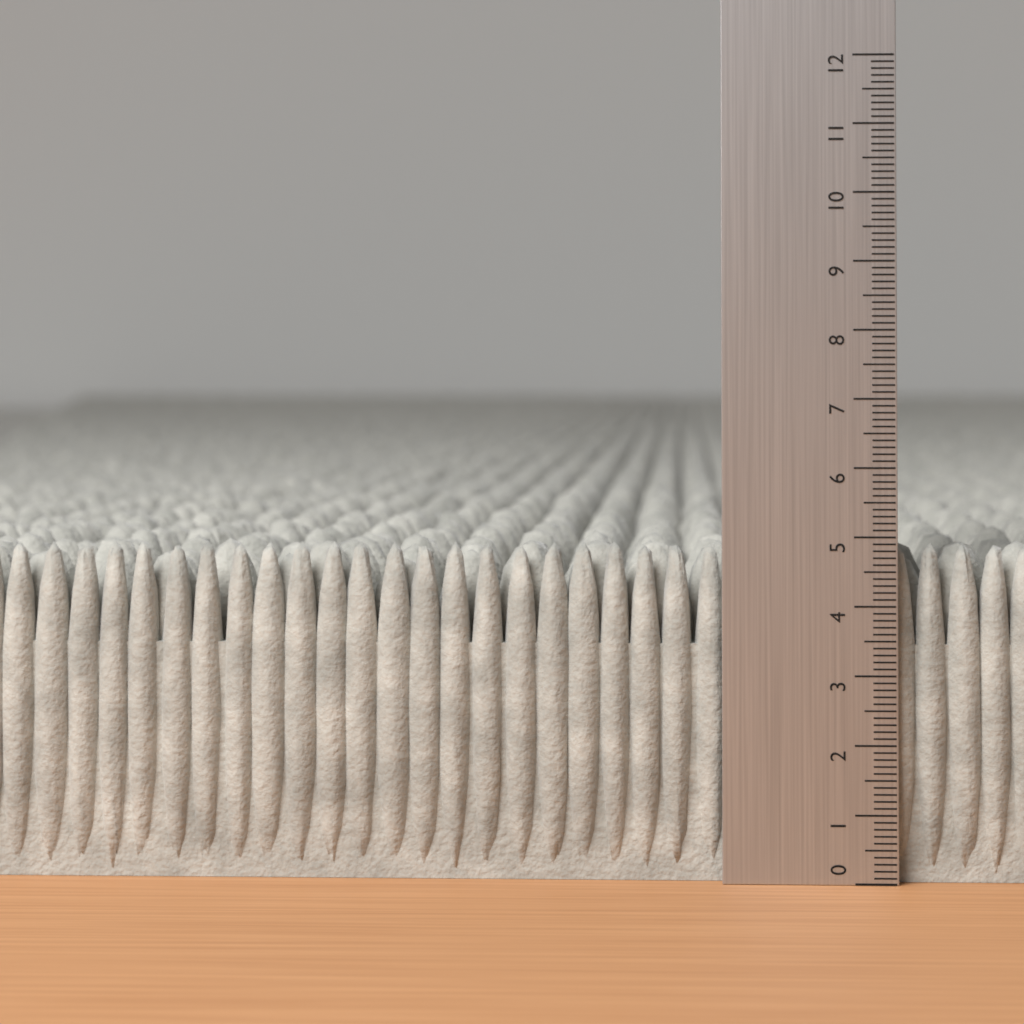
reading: 4.9 (no unit)
